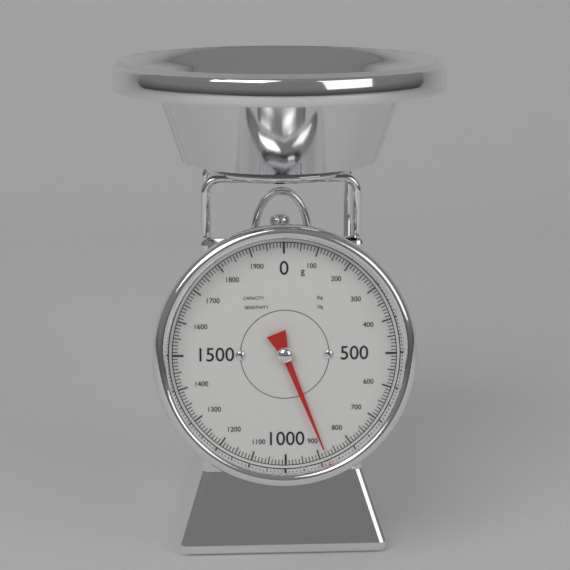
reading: 880 g
